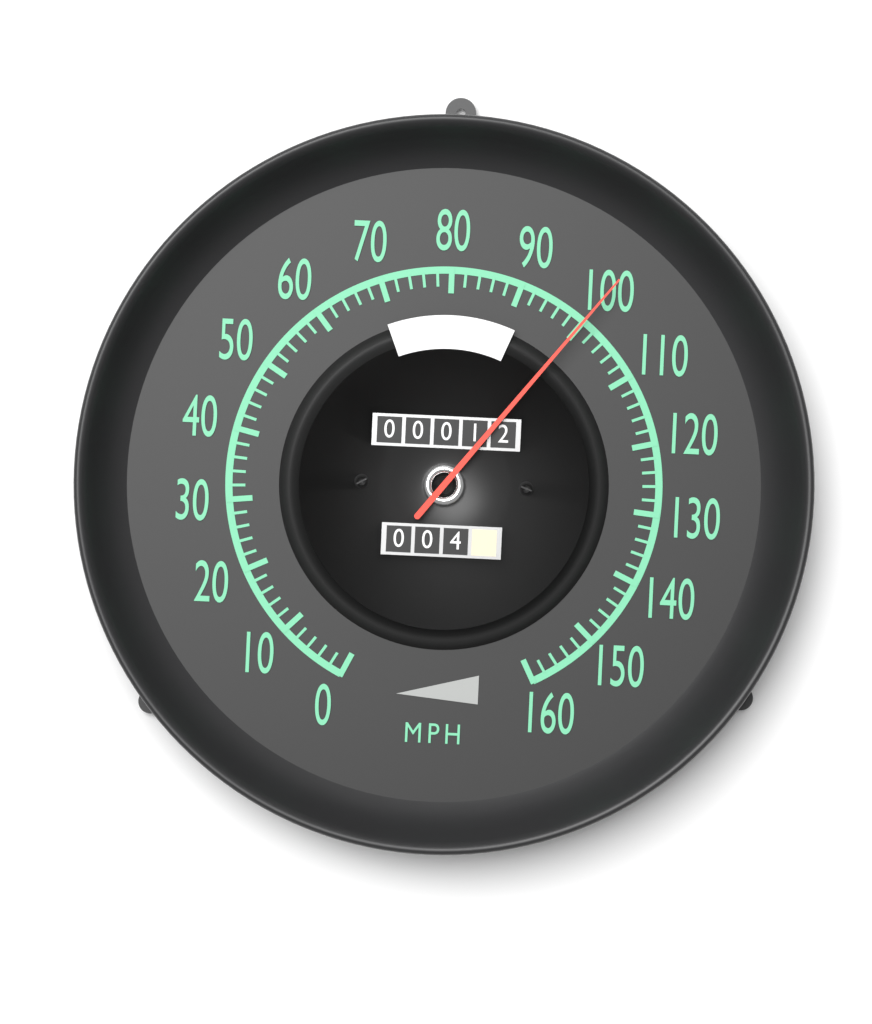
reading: 100 mph
